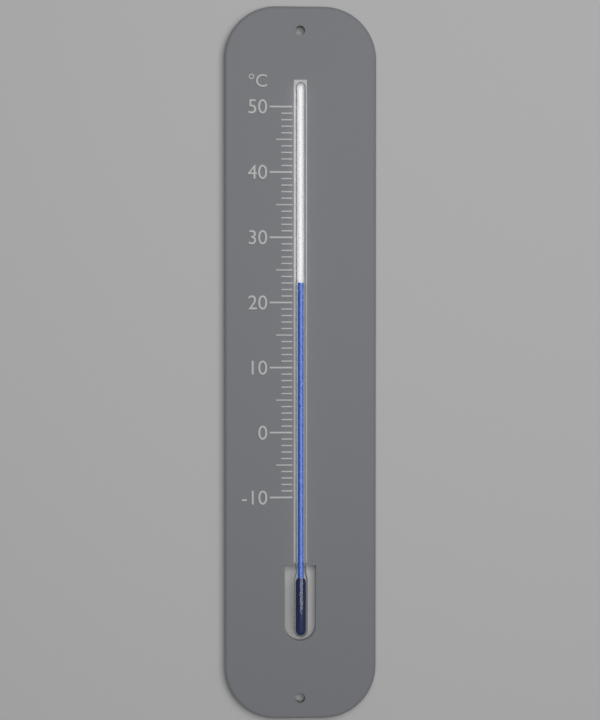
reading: 23 °C
